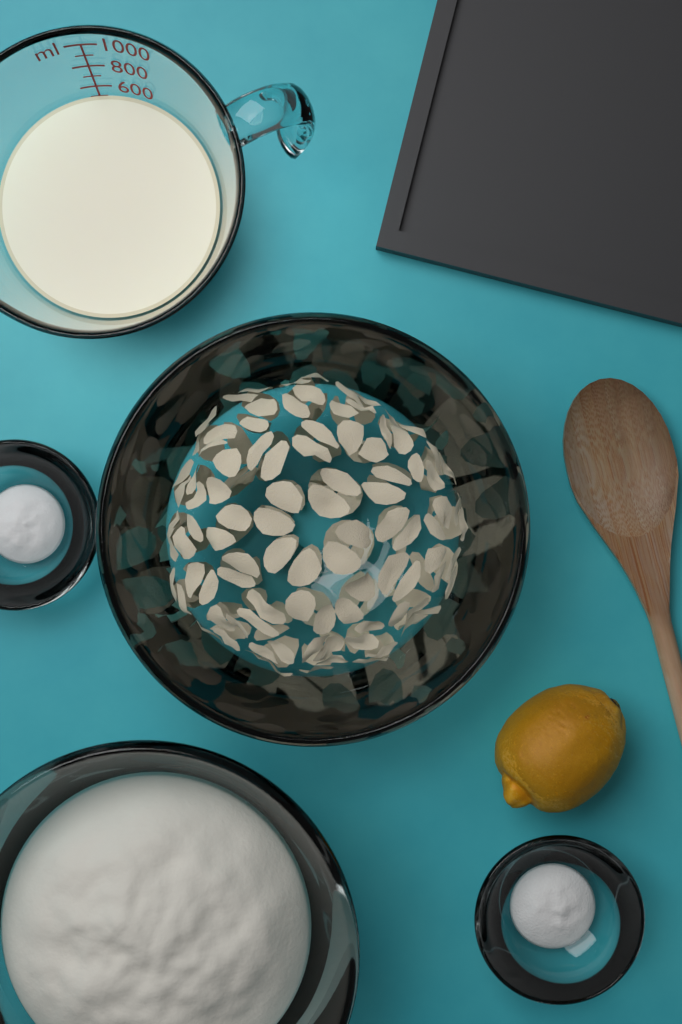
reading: 500 ml
